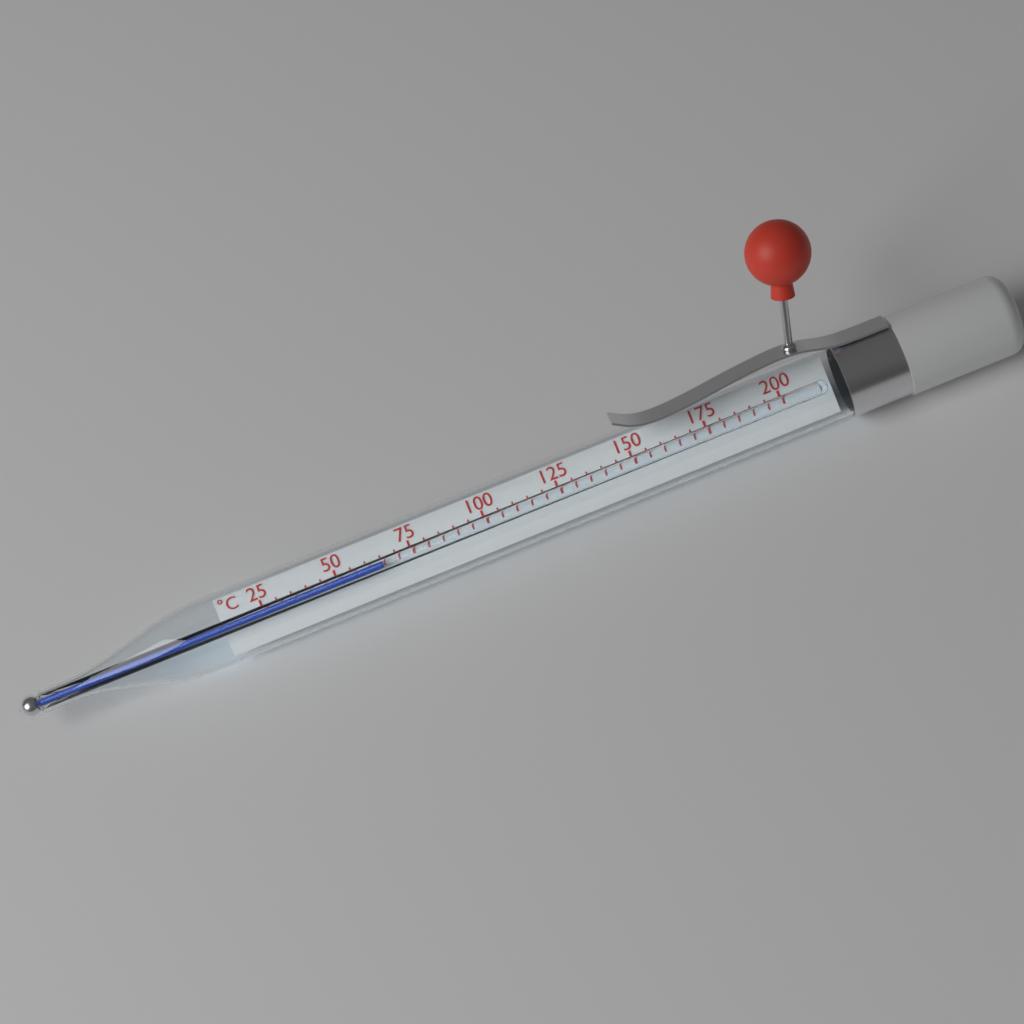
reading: 65 °C
